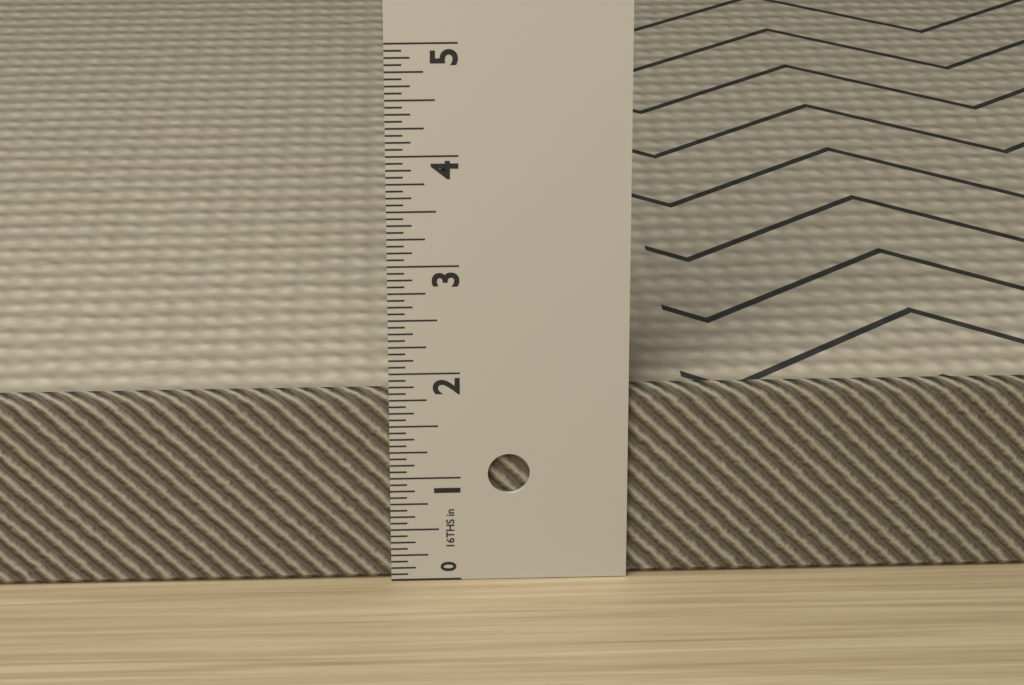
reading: 1.8125 in
